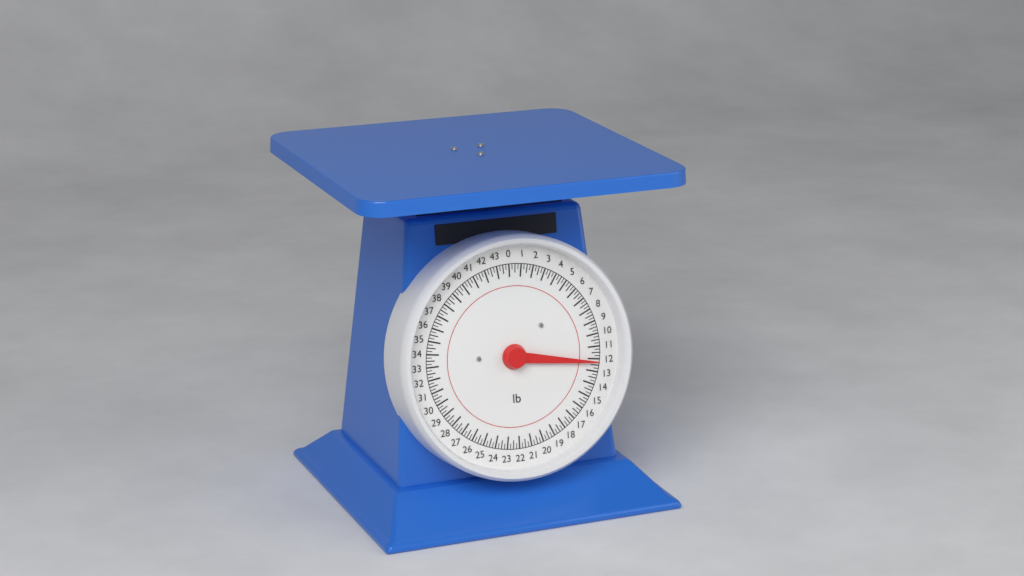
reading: 12.25 lb
